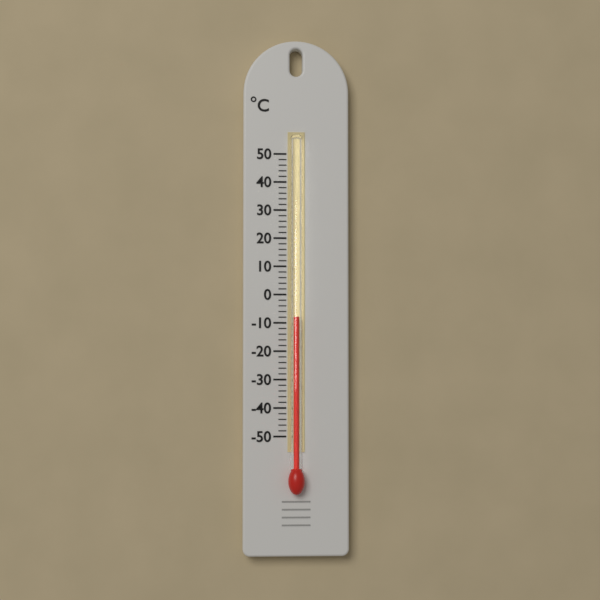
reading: -8 °C
